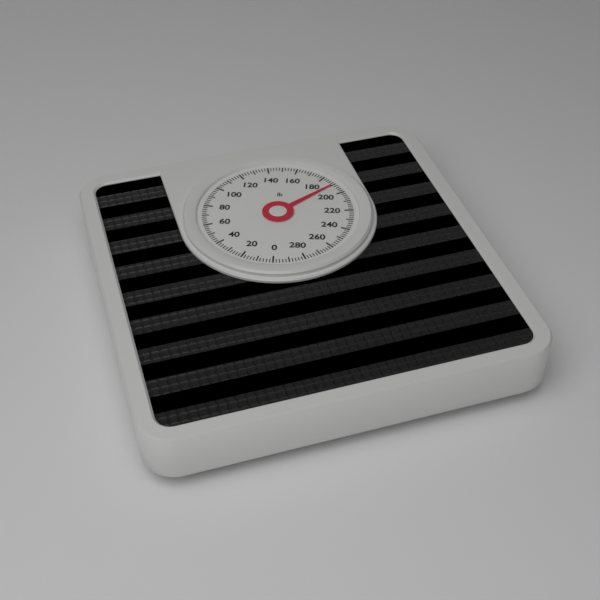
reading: 190 lb
